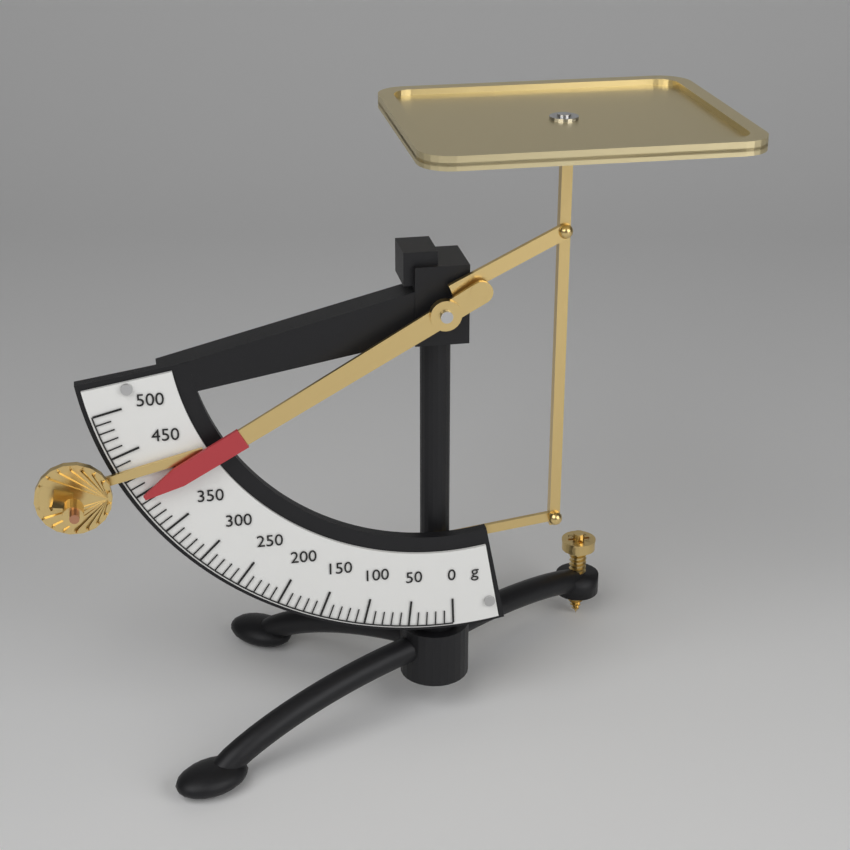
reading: 400 g
